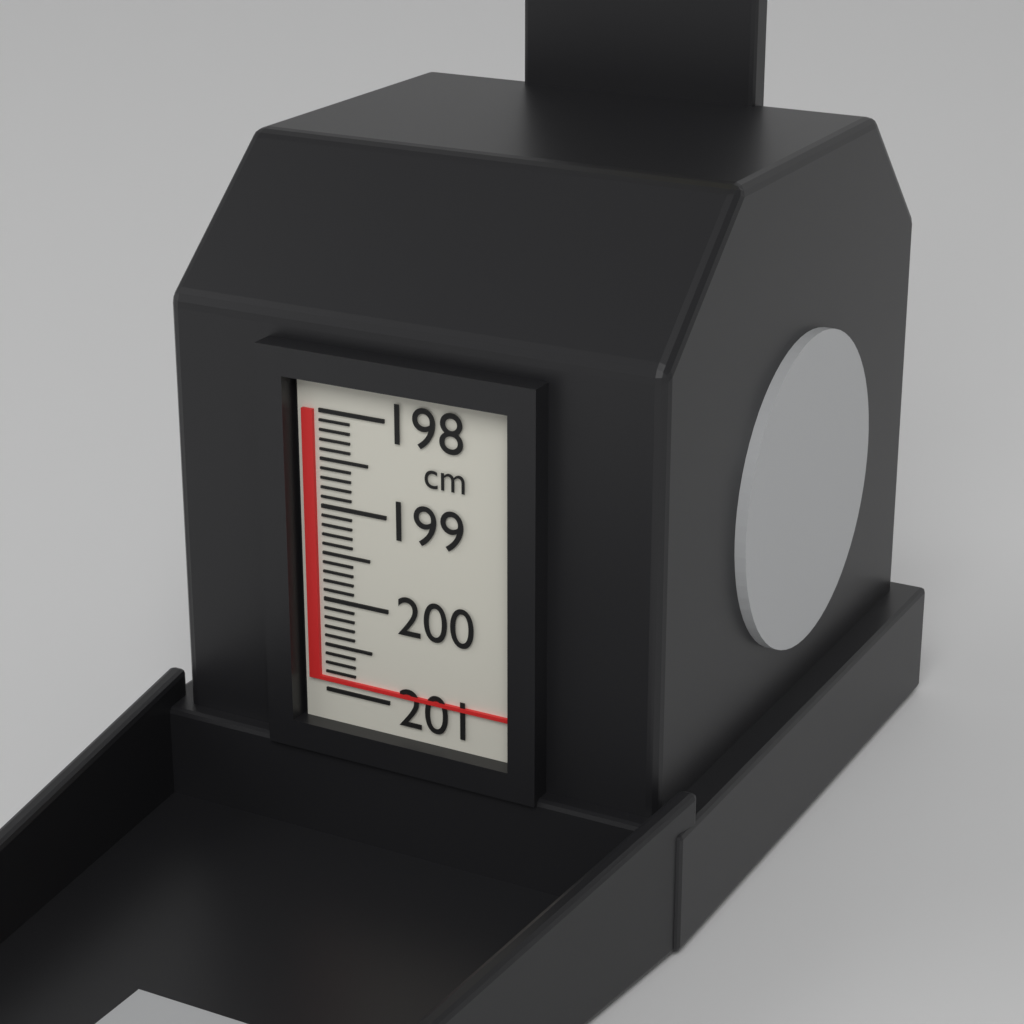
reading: 200.9 cm
